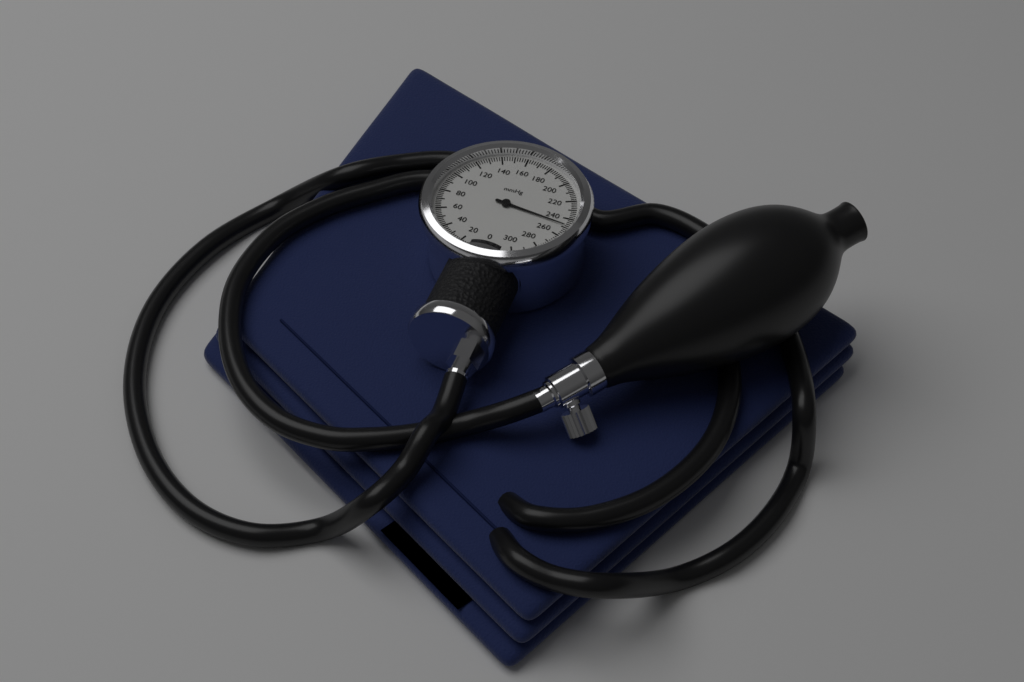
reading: 248 mmHg
